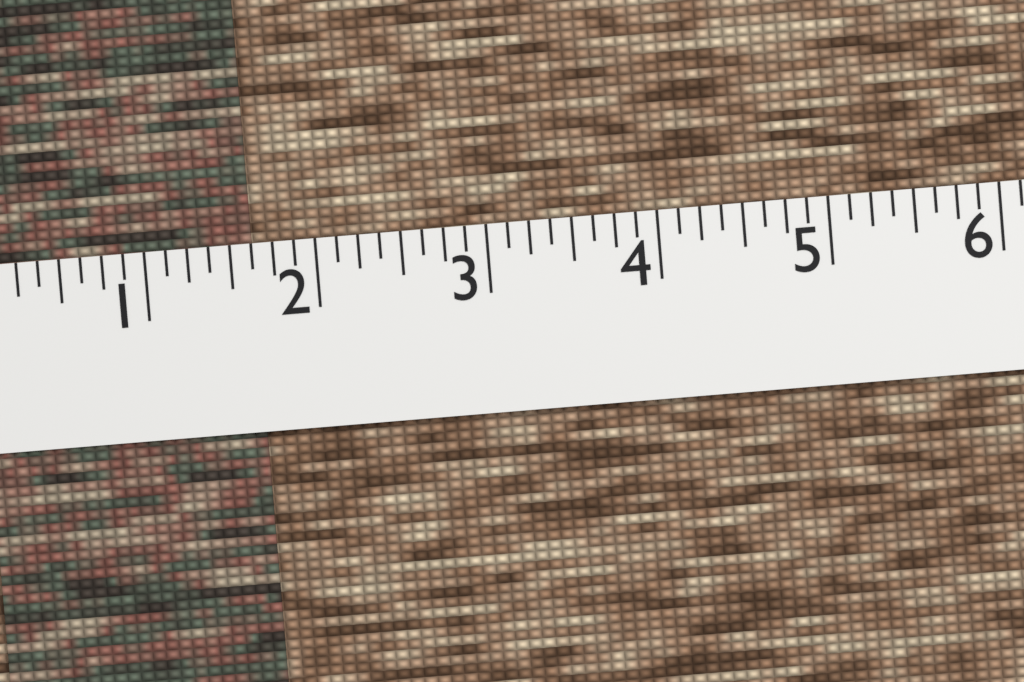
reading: 1.625 (no unit)
